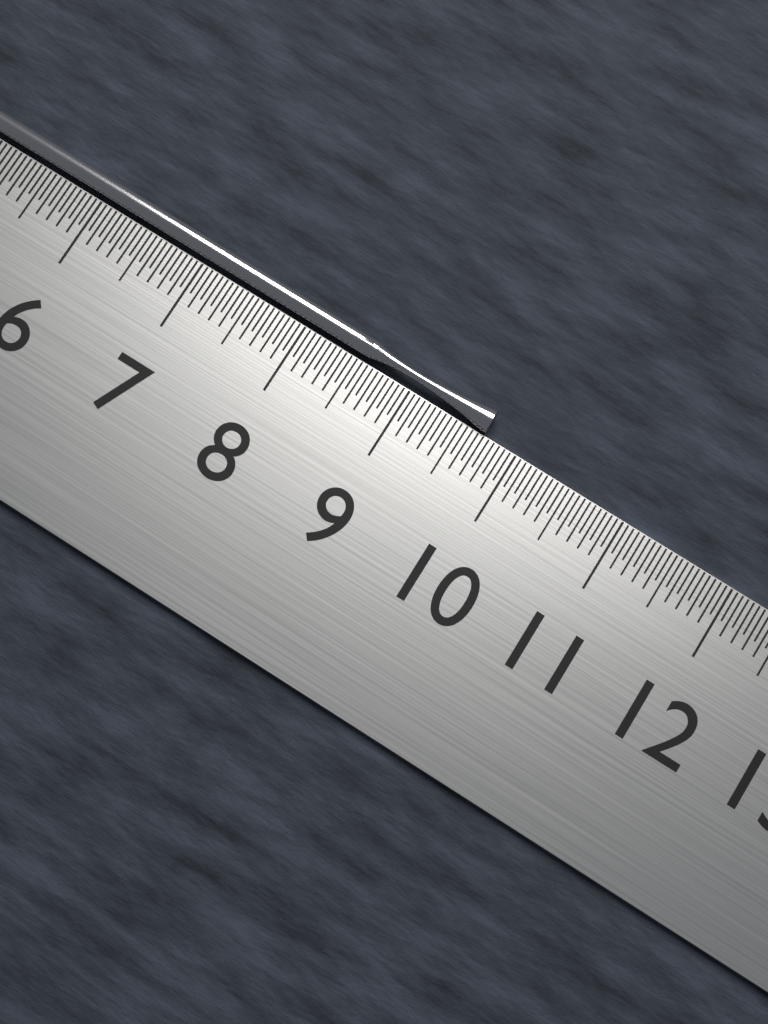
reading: 9.70 cm
